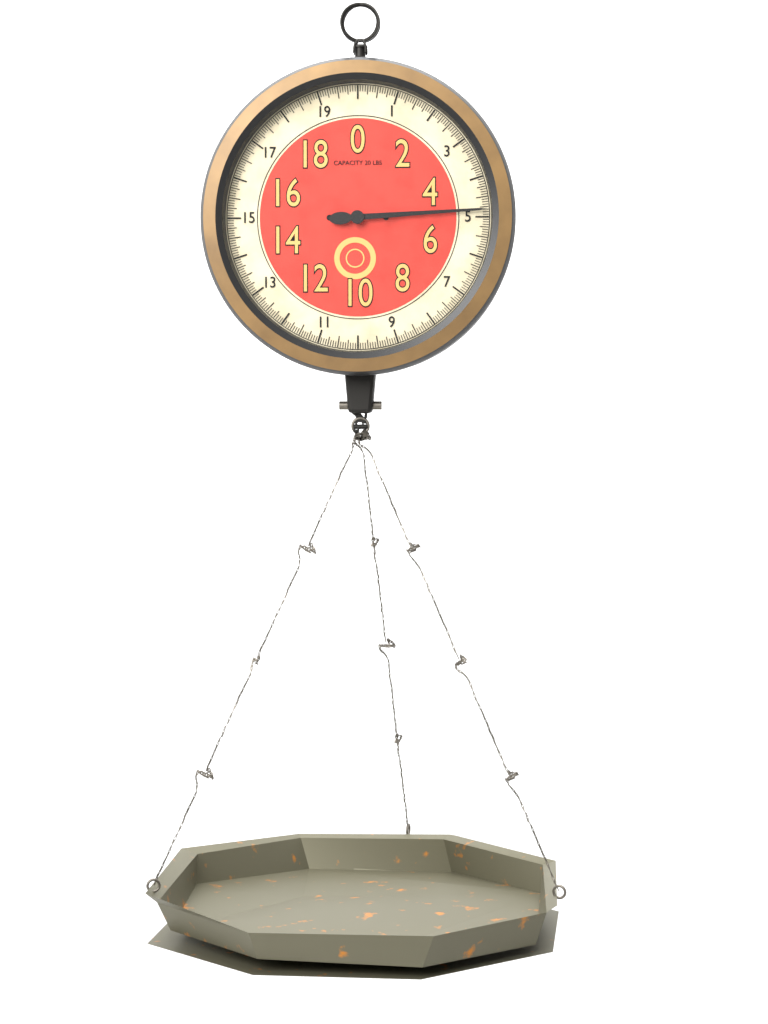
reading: 4.8125 lbs
